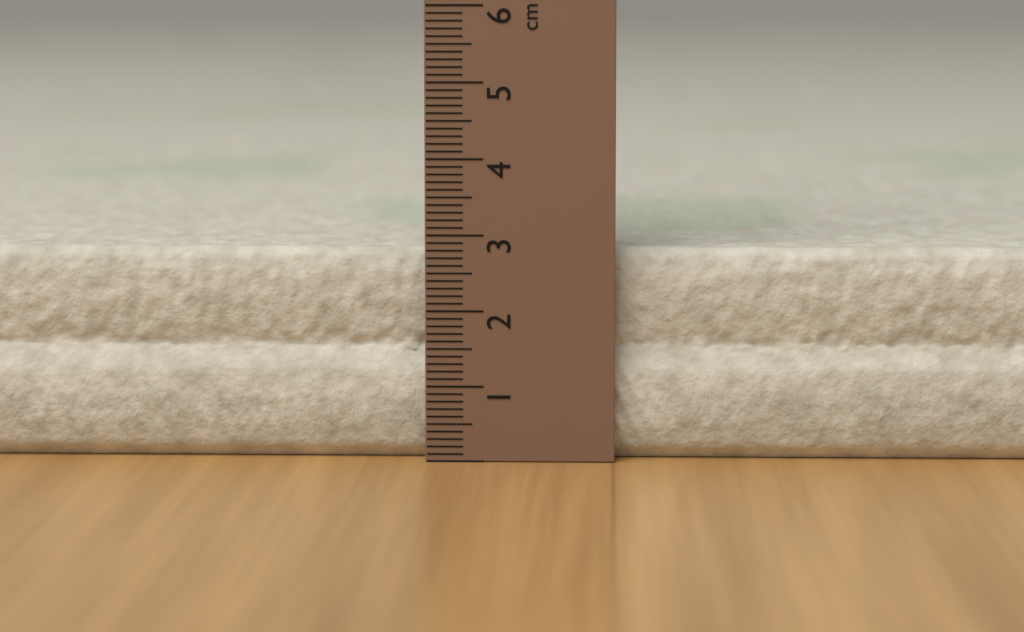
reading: 2.8 cm
